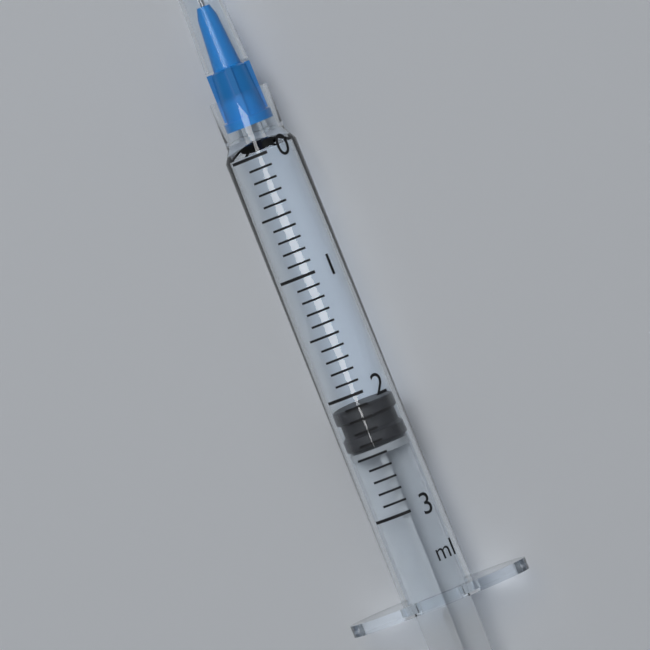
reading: 2.1 ml
